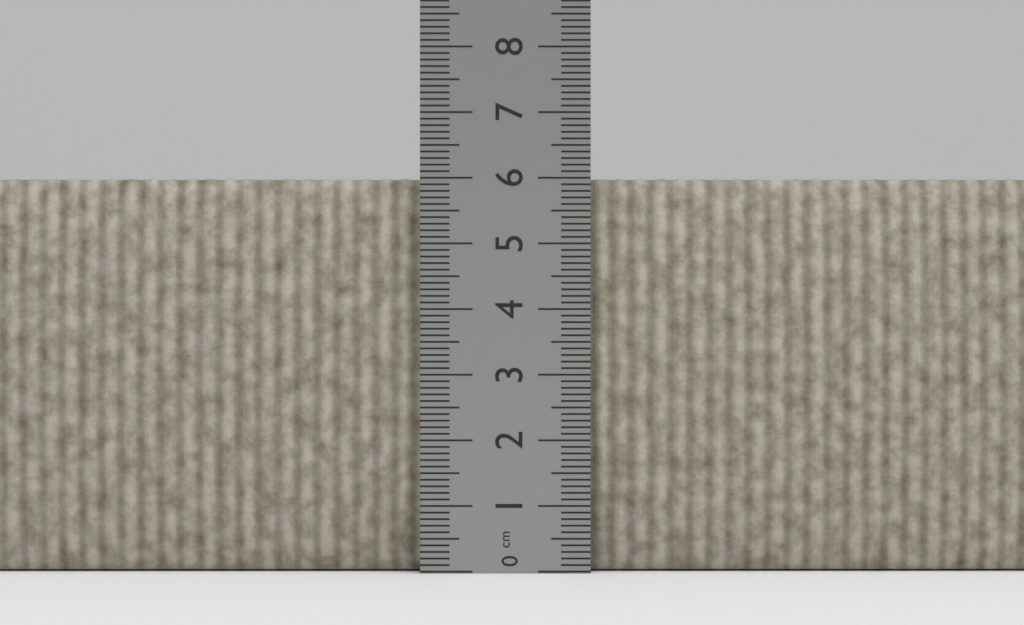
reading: 6.0 cm
